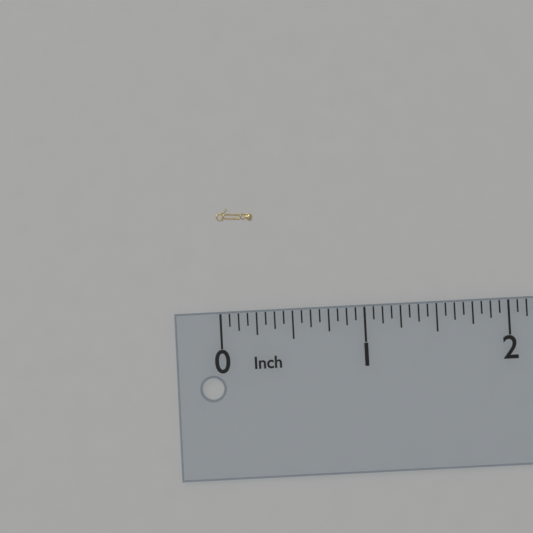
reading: 0.2500 in
